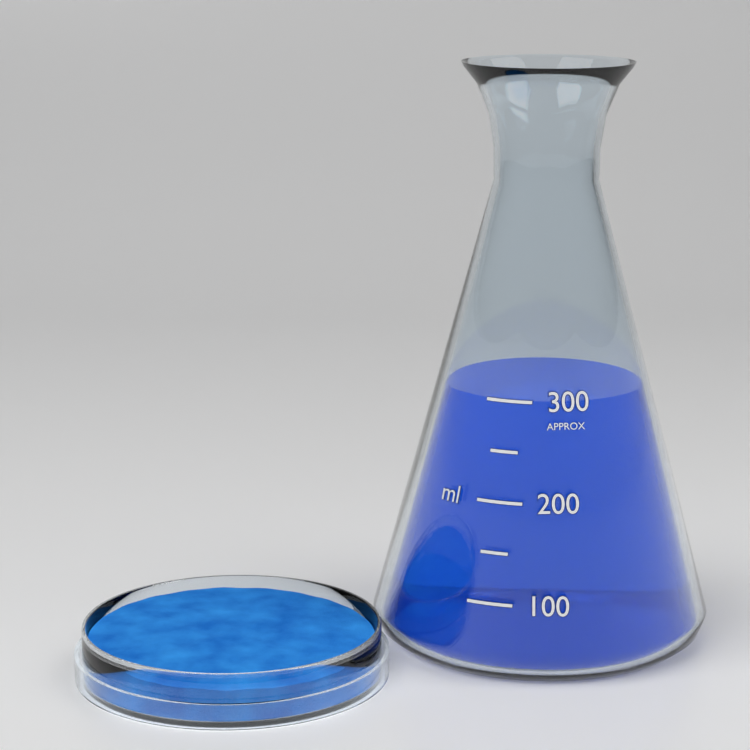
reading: 300 ml
